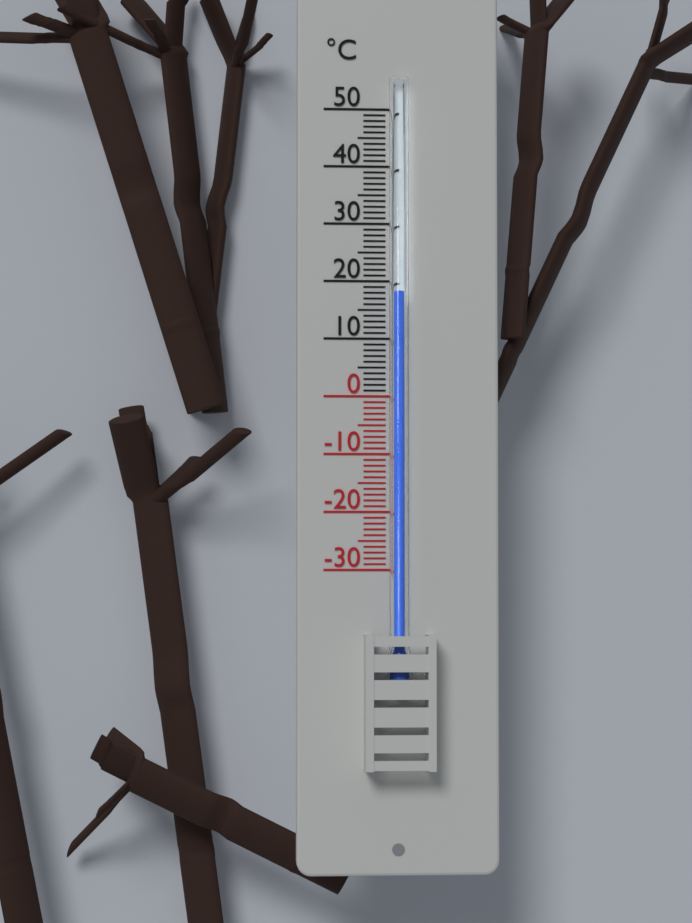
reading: 18 °C
